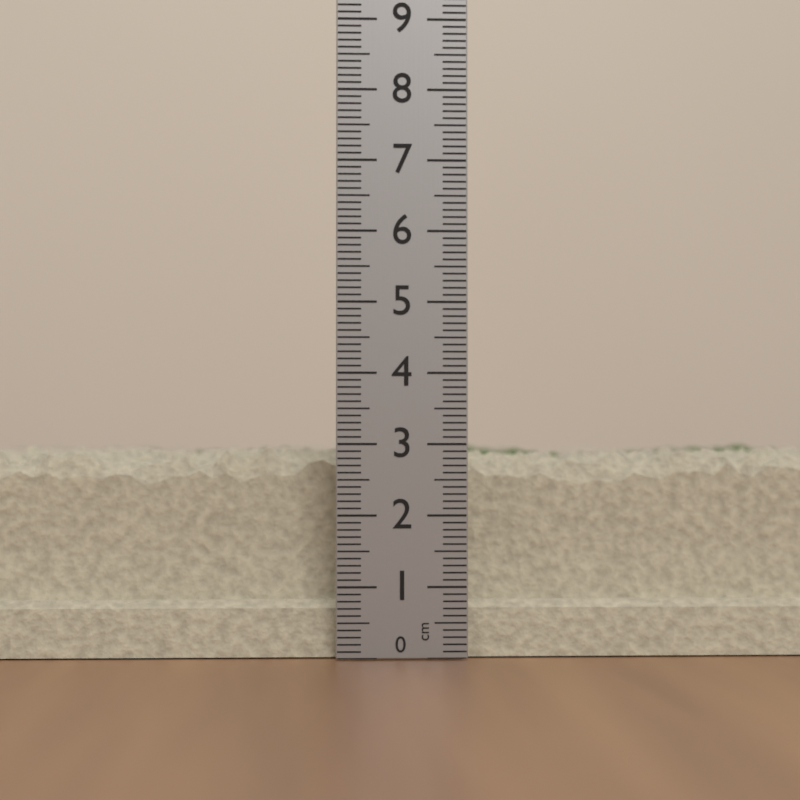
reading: 3.1 cm
